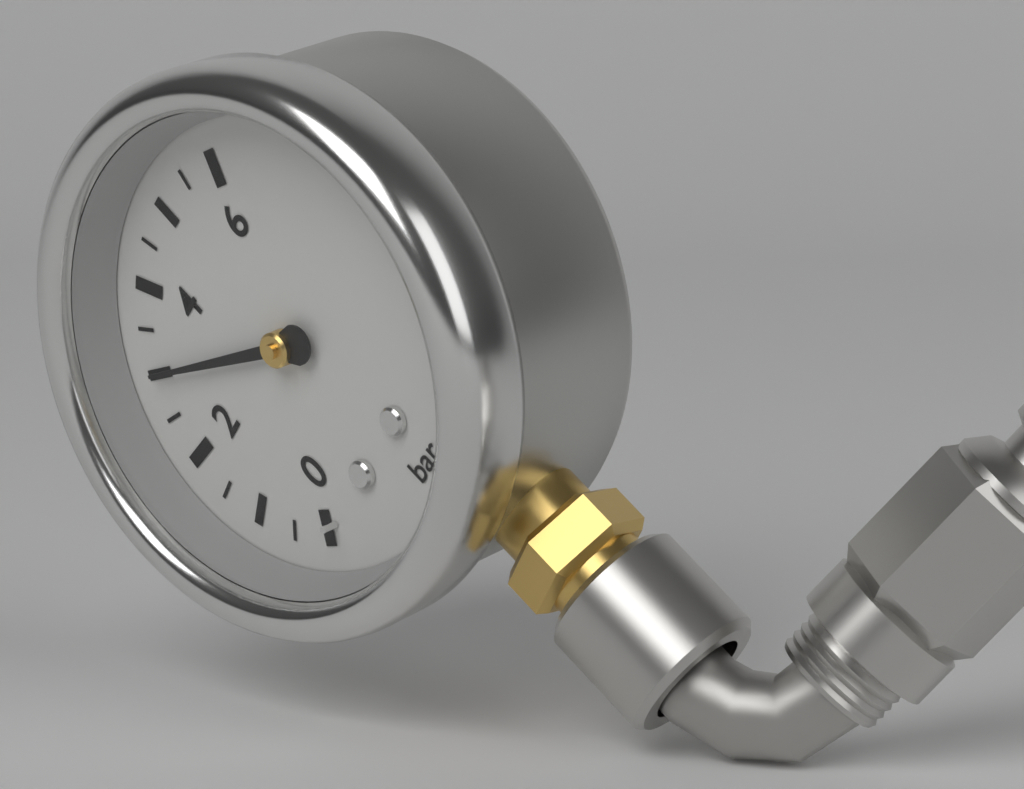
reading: 3.0 bar
